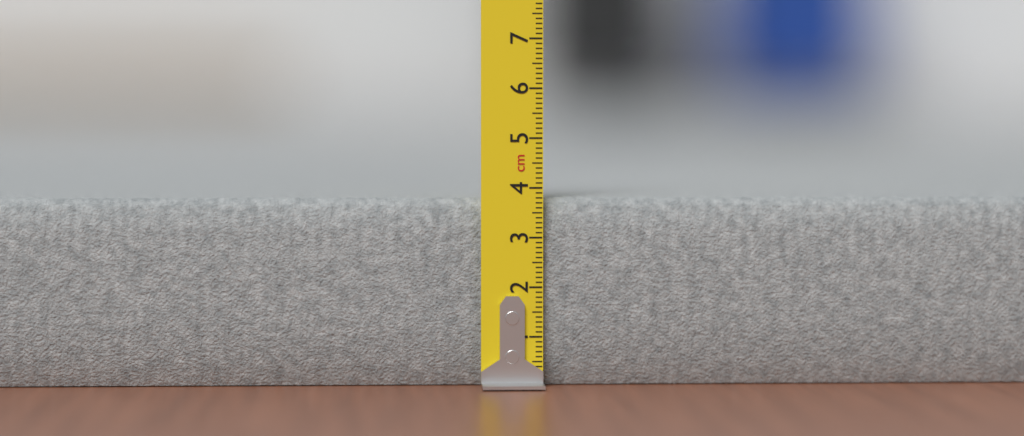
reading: 3.8 cm
